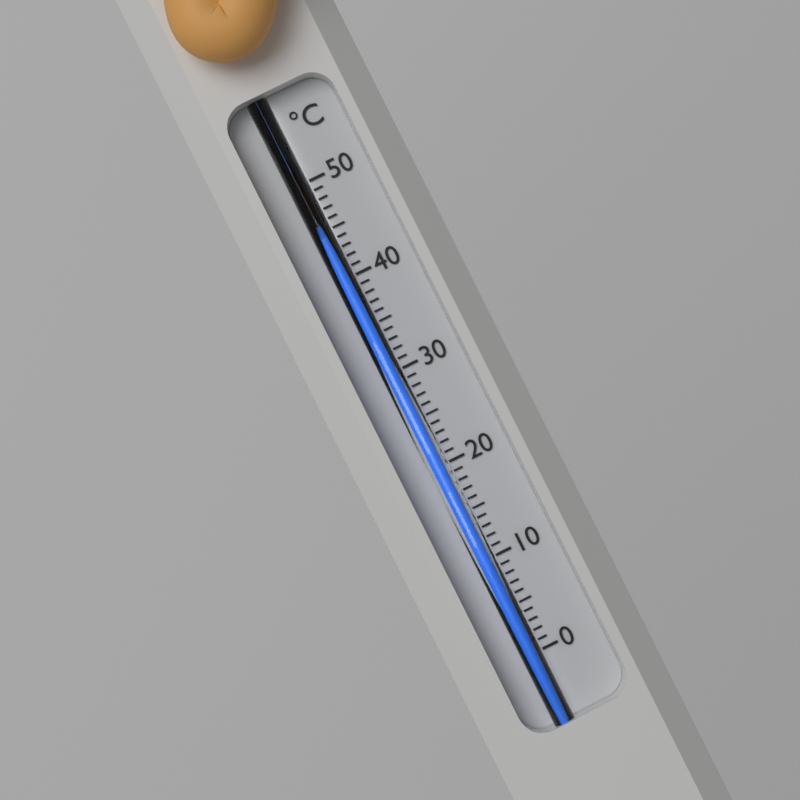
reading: 44 °C
